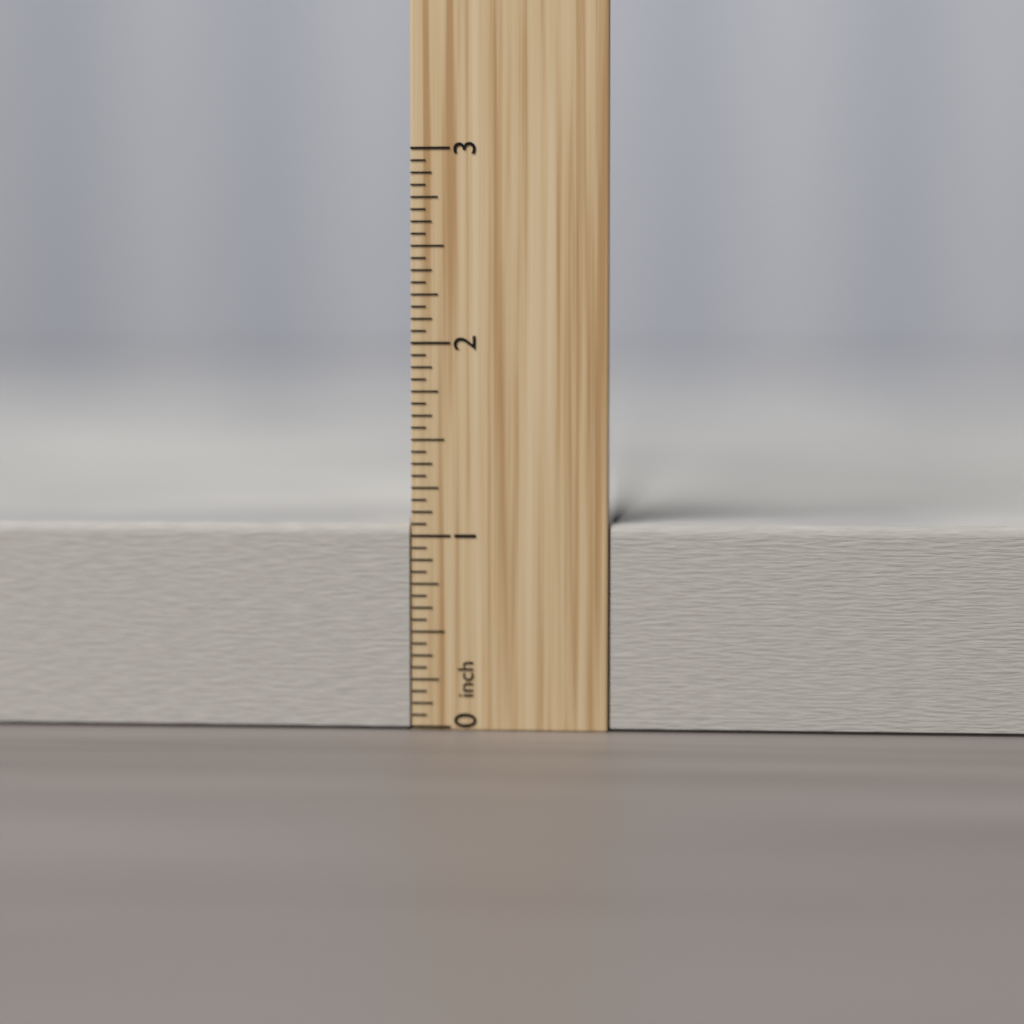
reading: 1.0625 inch
